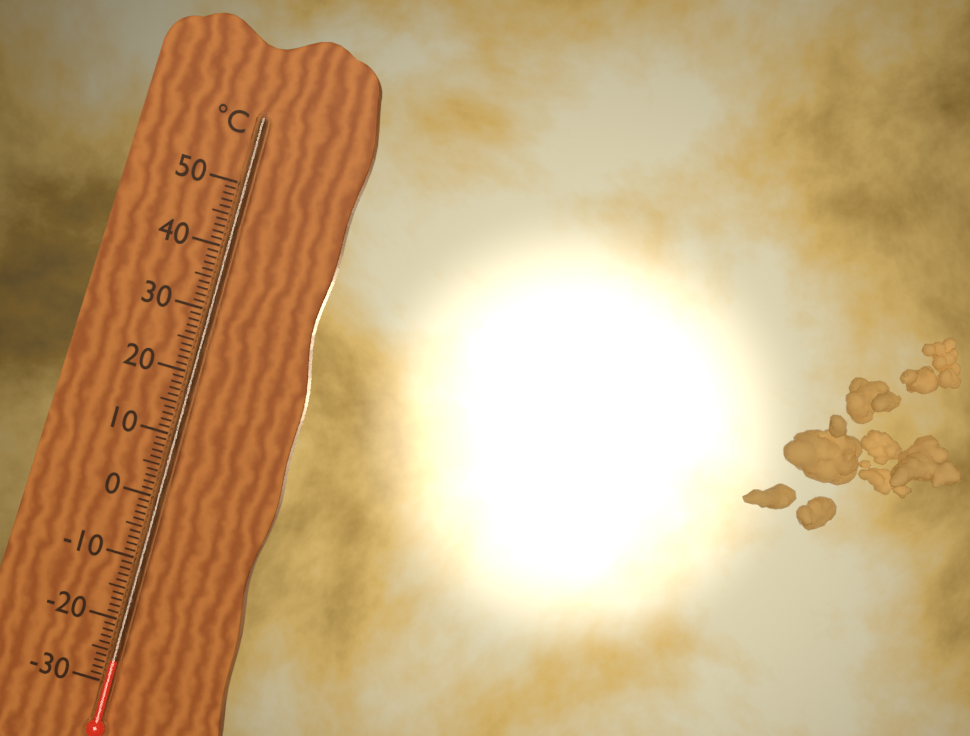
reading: -26 °C
